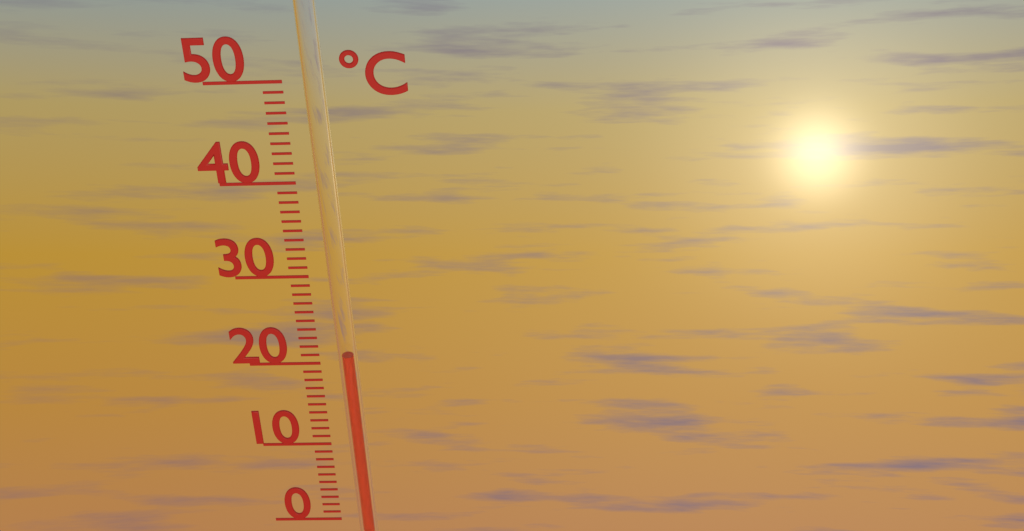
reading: 21 °C
